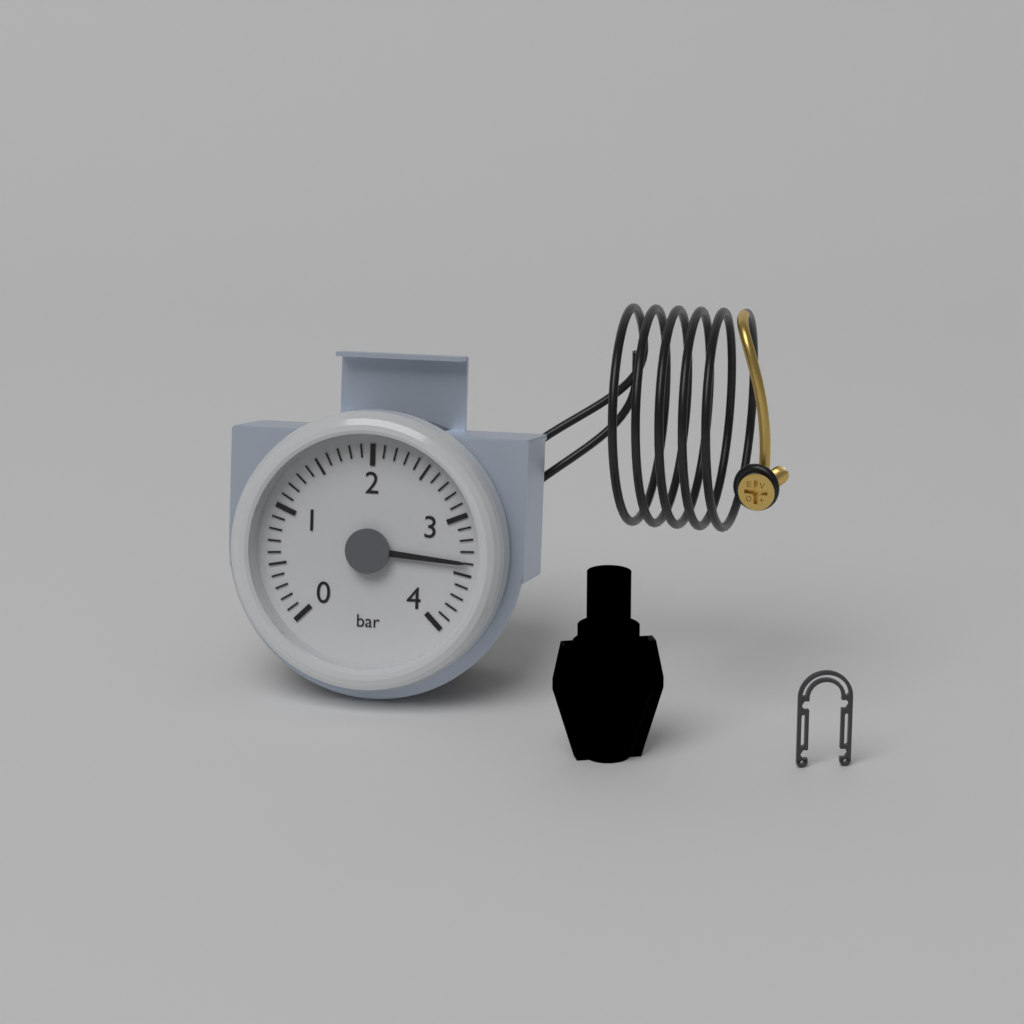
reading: 3.4 bar
